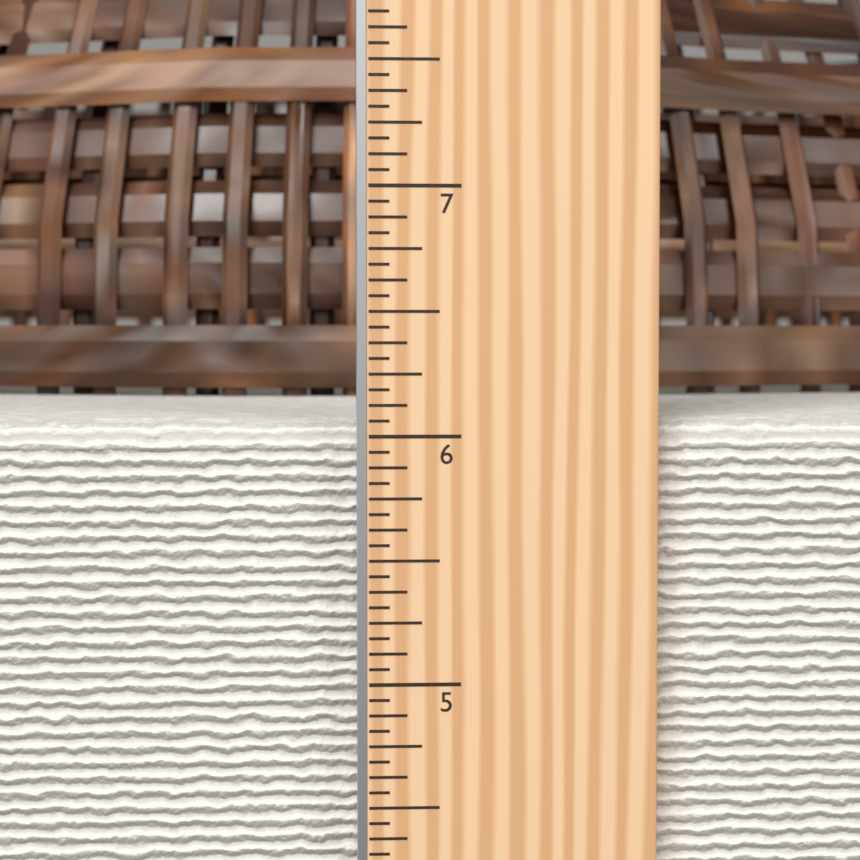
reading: 6.0625 in
